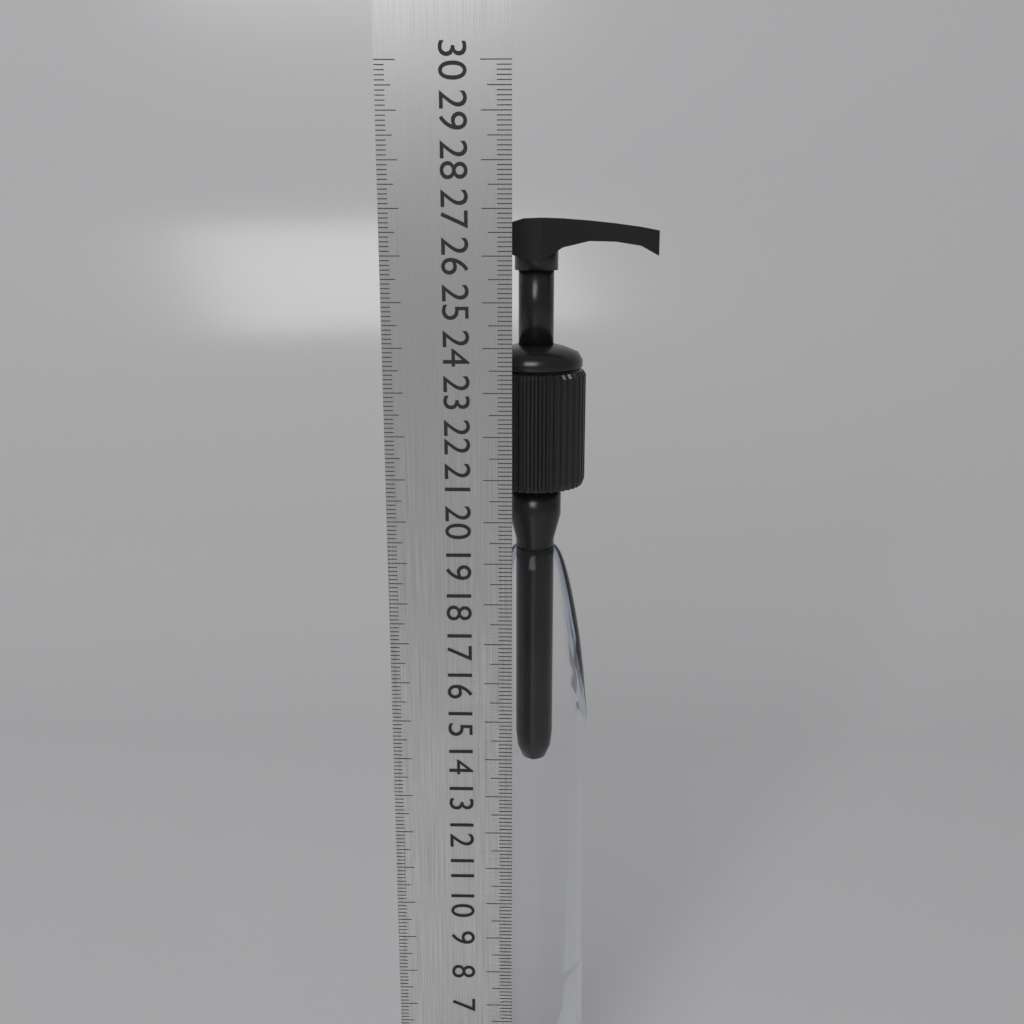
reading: 26.8 cm
